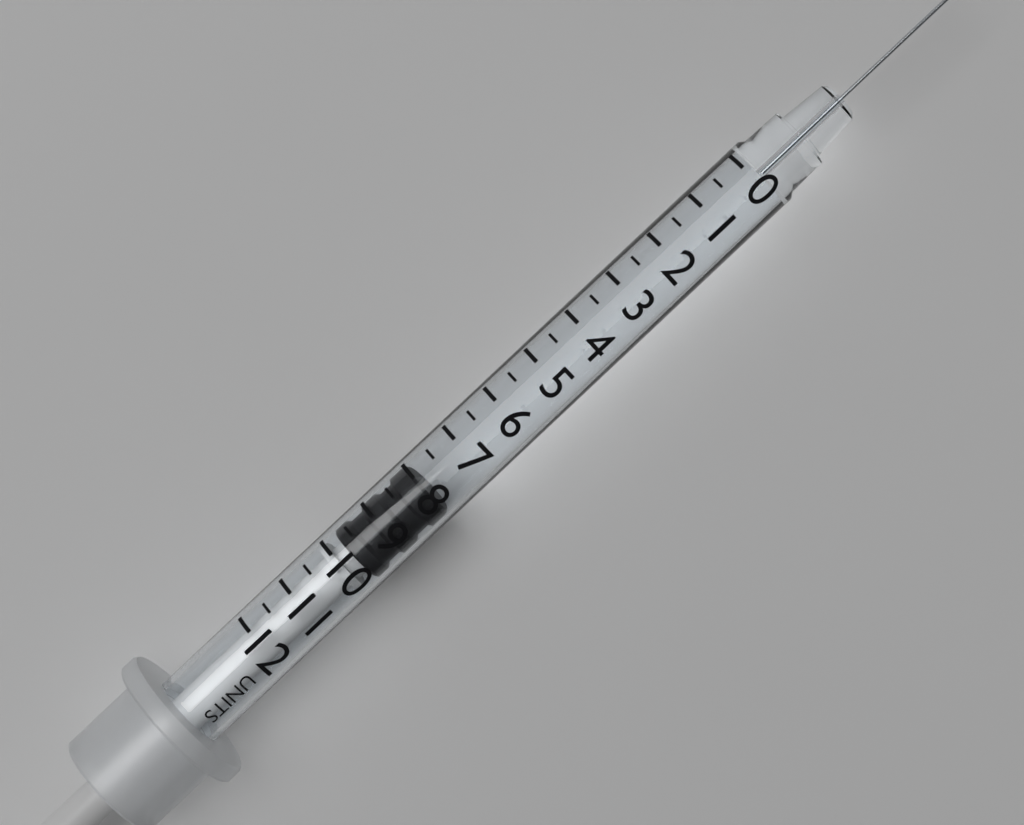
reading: 8.0 units
